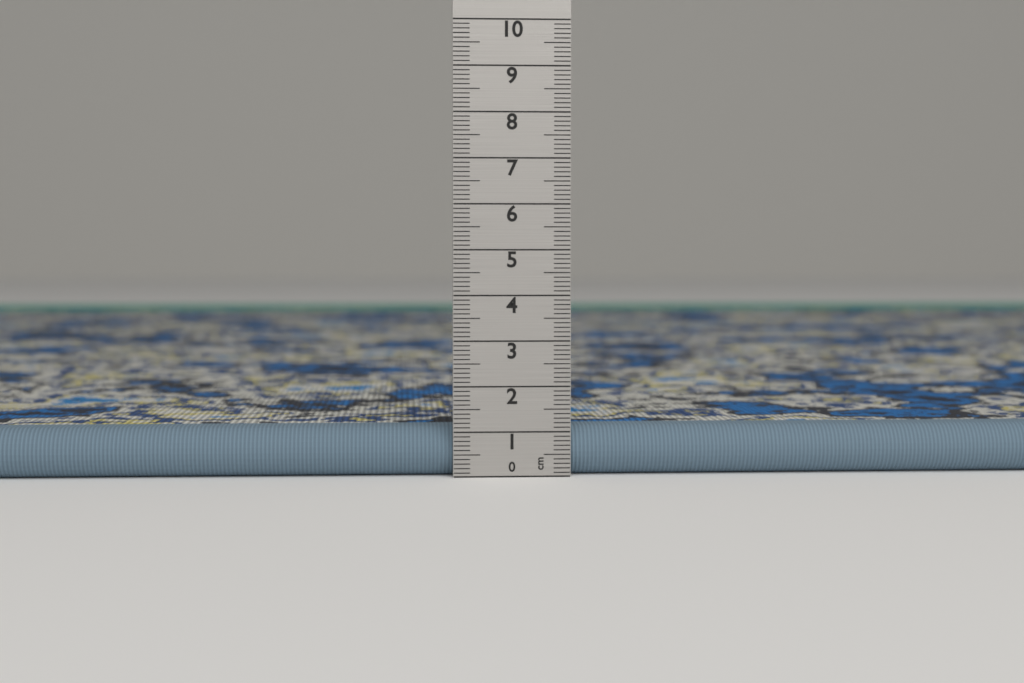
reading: 1.1 cm
